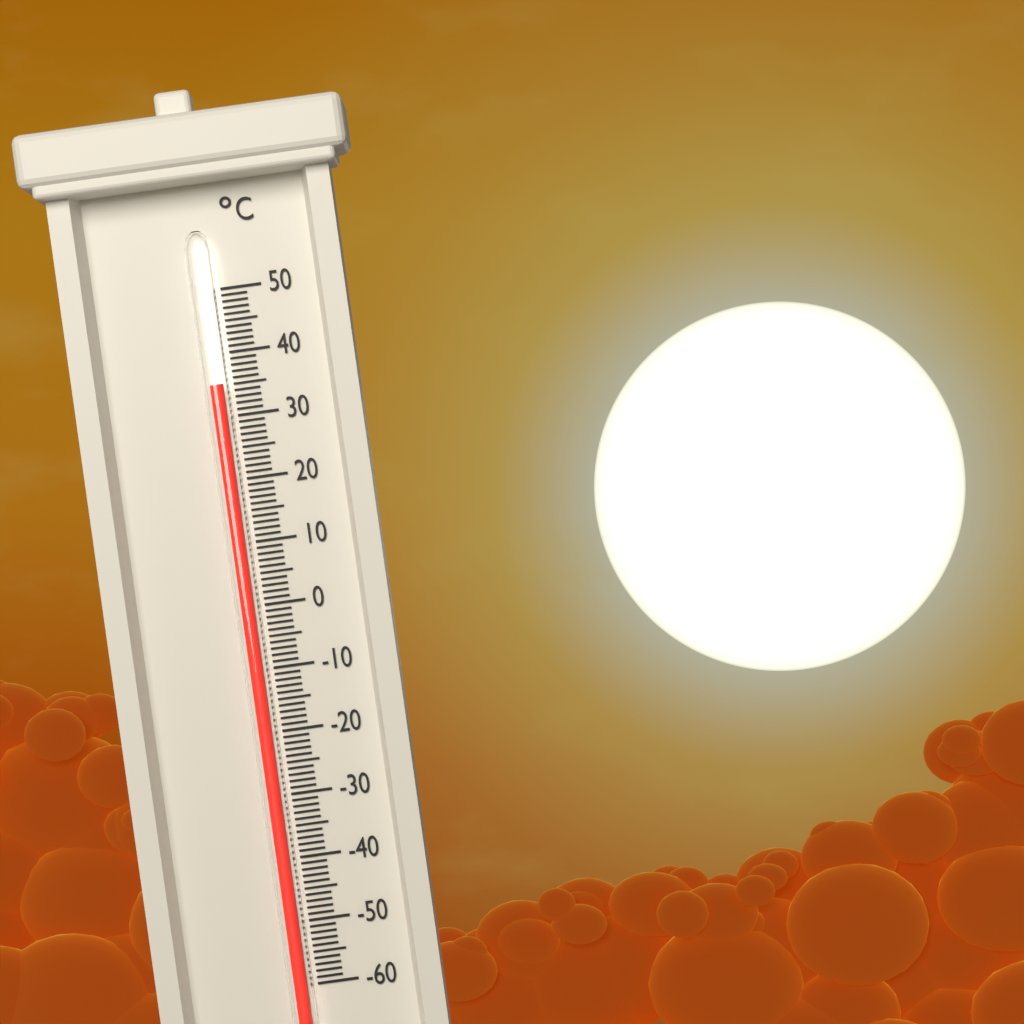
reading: 35 °C
